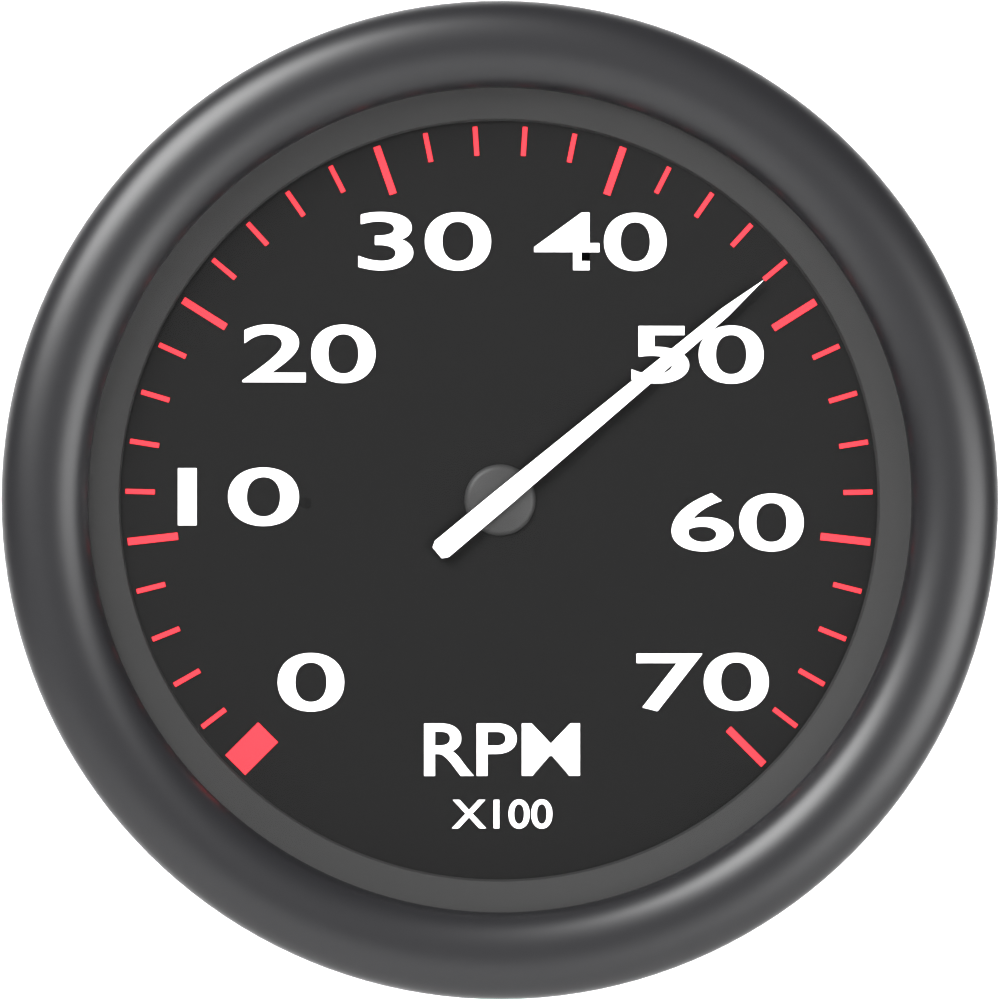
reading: 4800 RPM
